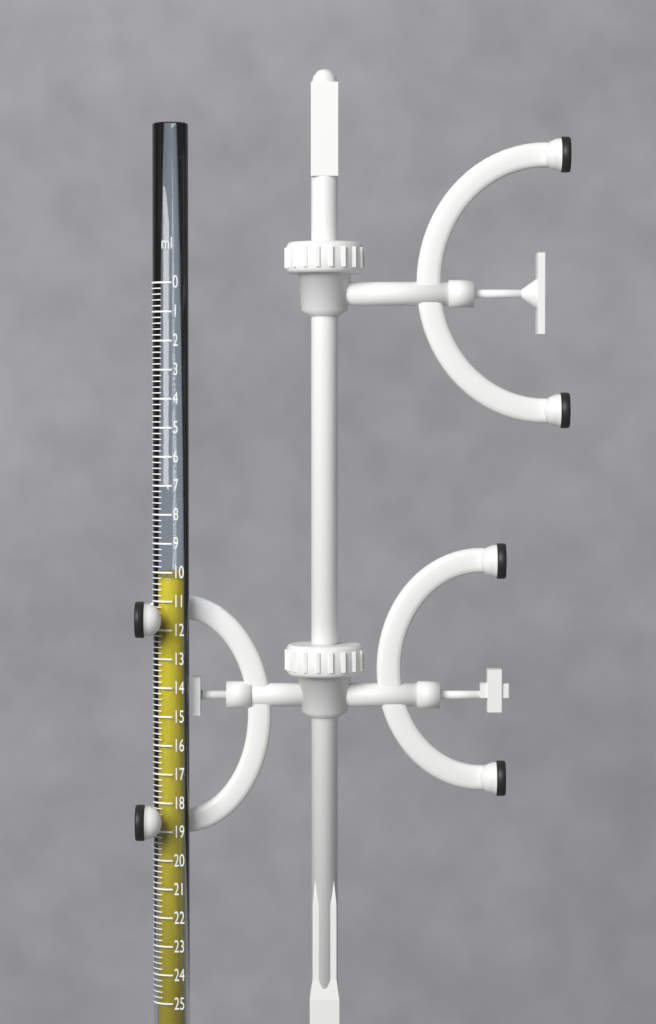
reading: 10.2 ml
